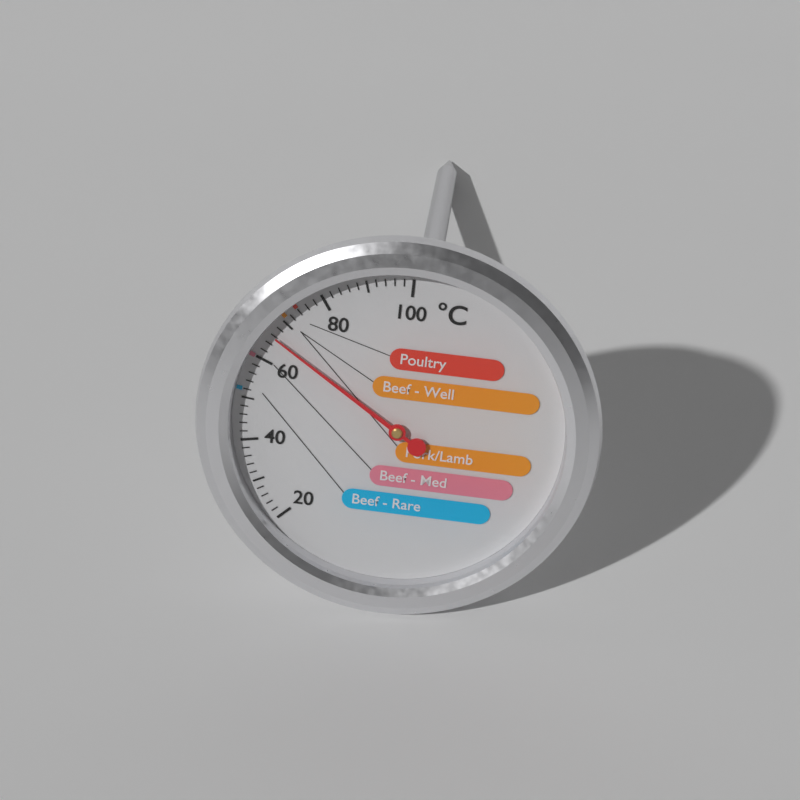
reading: 66 °C
